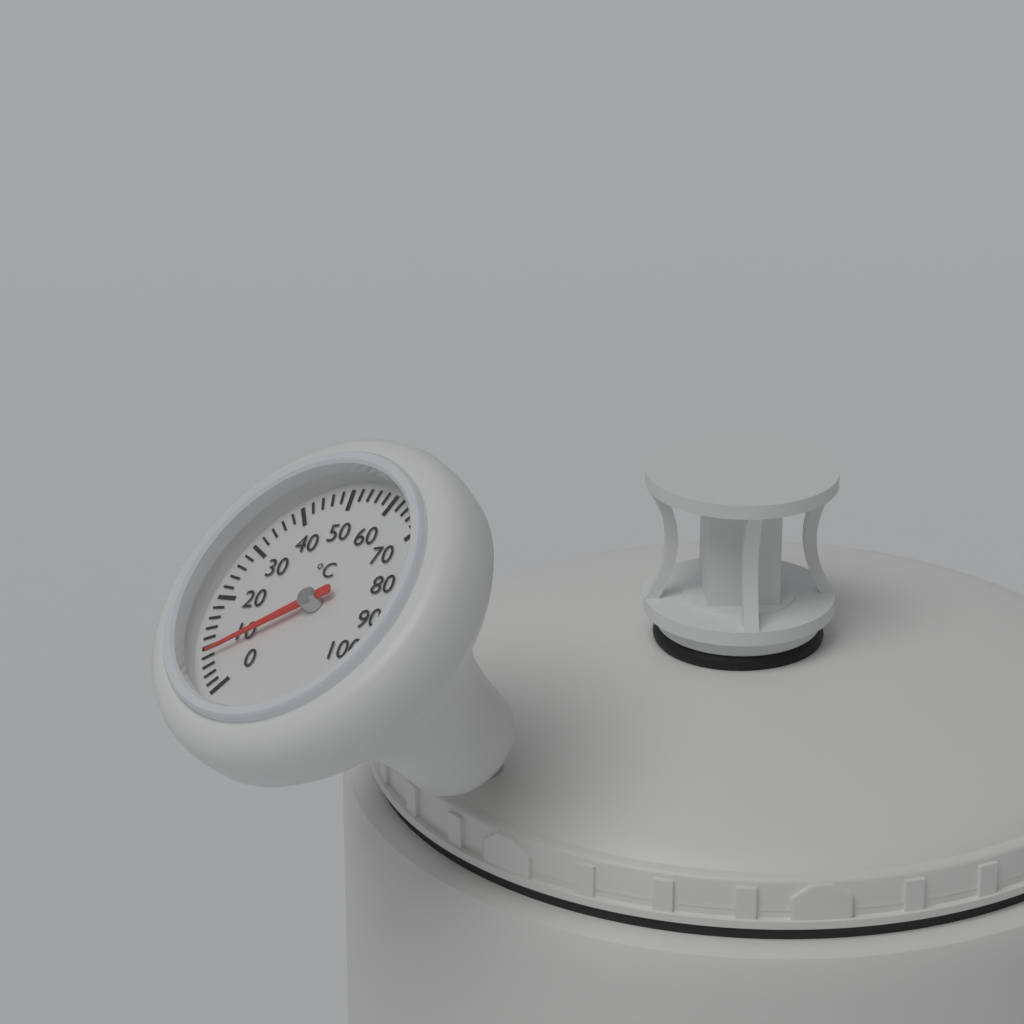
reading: 8 °C
